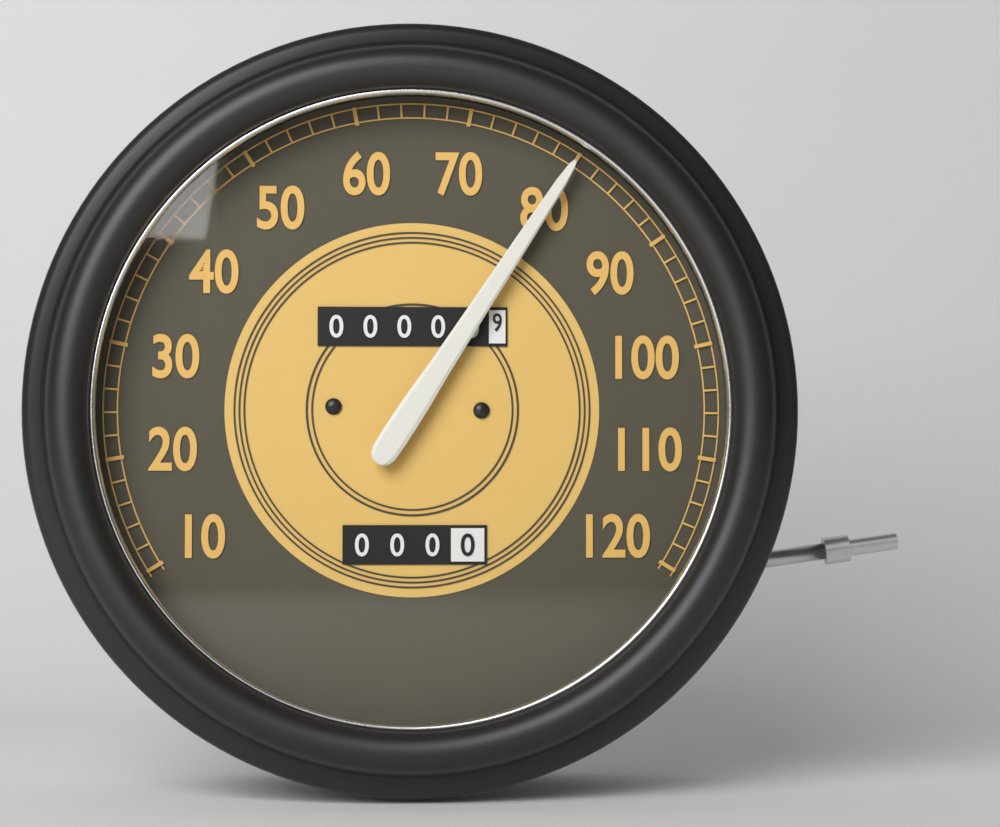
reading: 80 (no unit)
